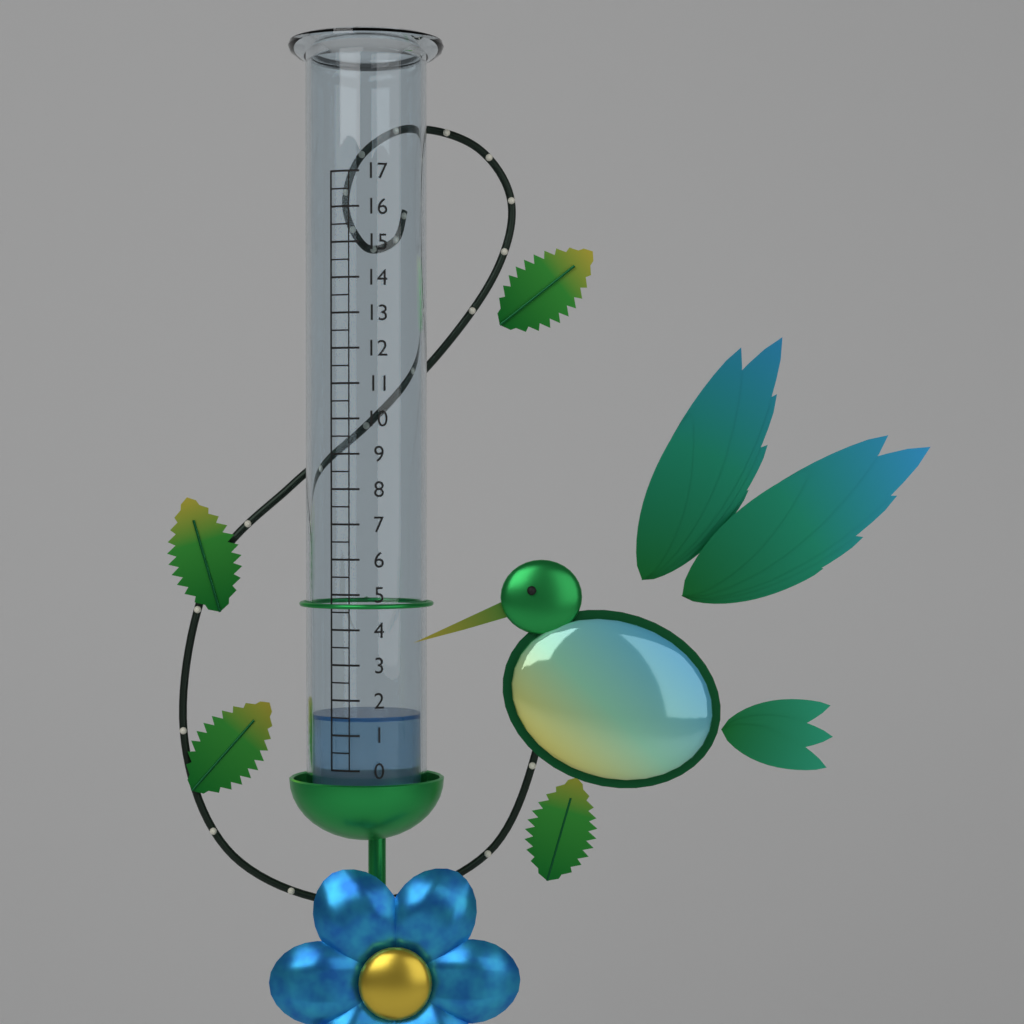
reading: 1.5 (no unit)
